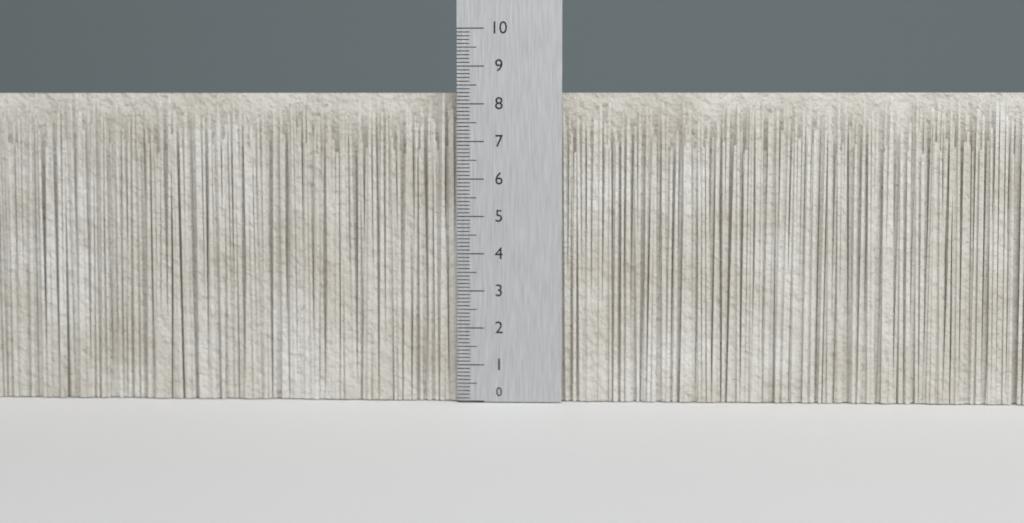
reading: 8.3 (no unit)
